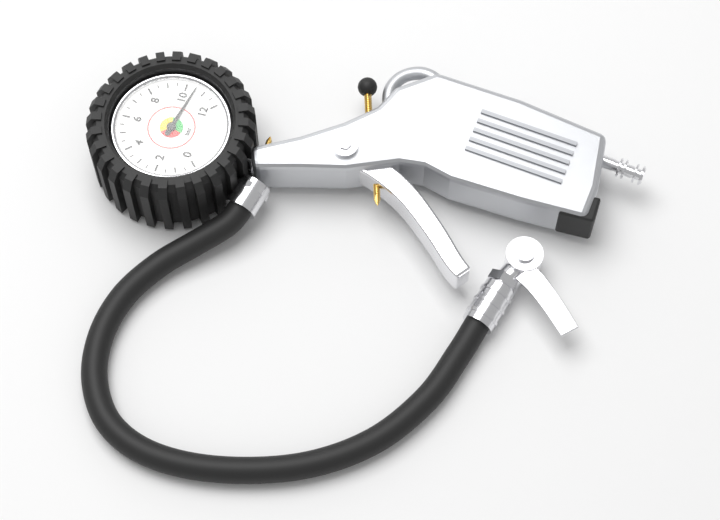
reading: 10.5 bar
